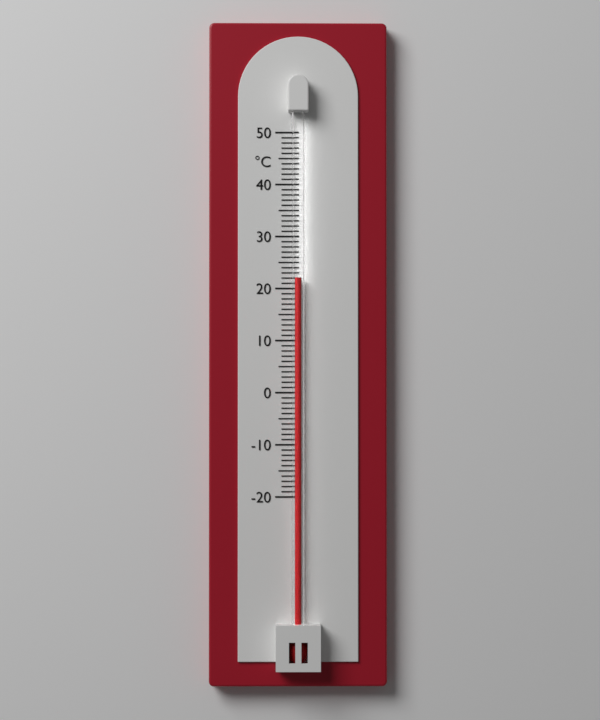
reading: 22 °C
